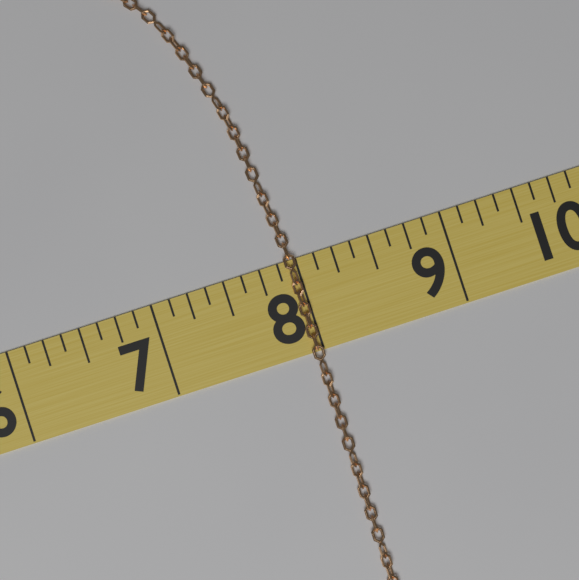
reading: 8.000 (no unit)
